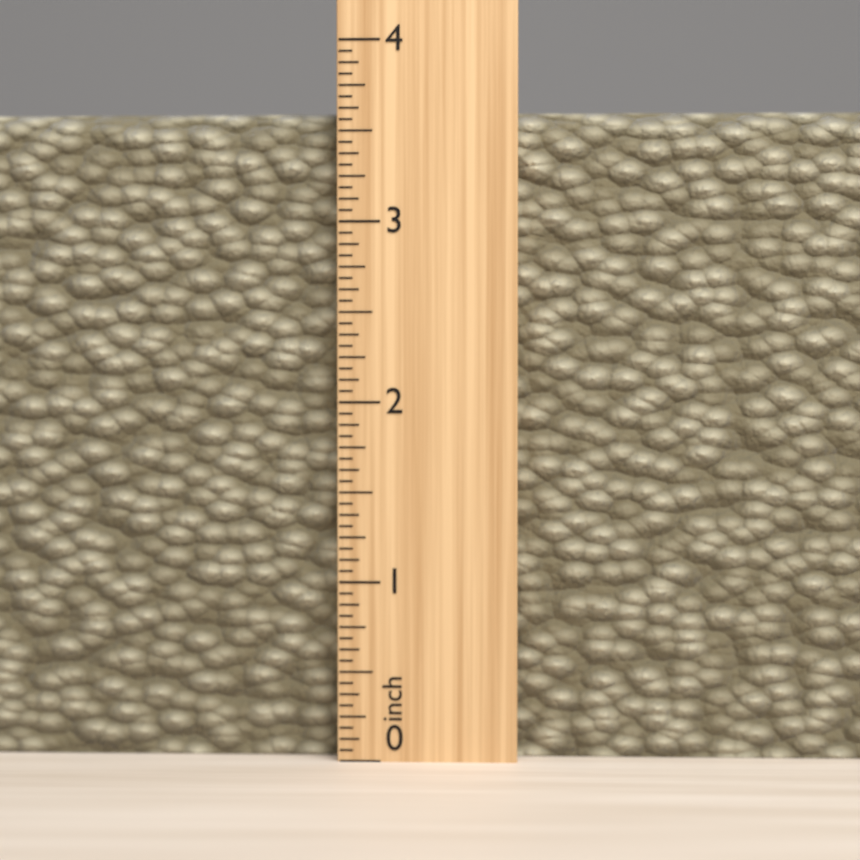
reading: 3.6250 inch
